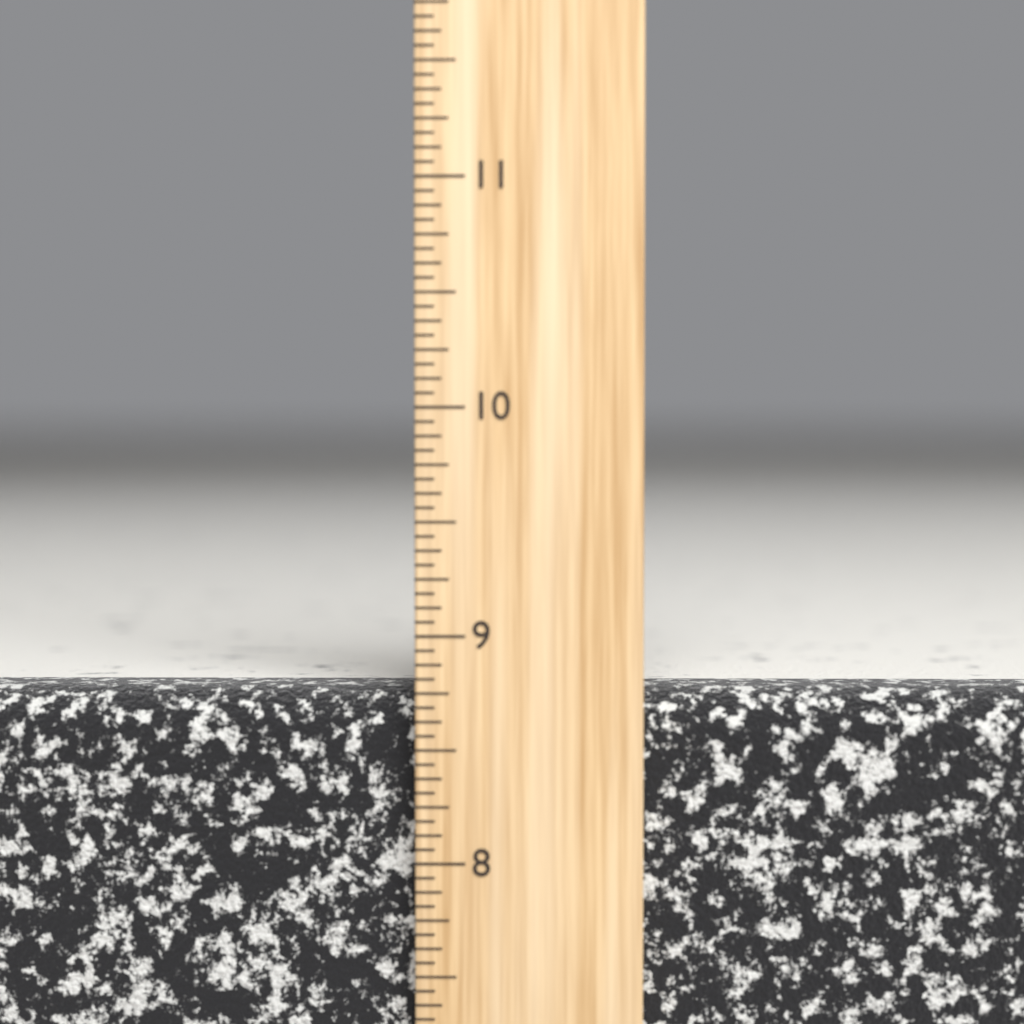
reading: 8.7500 inch
